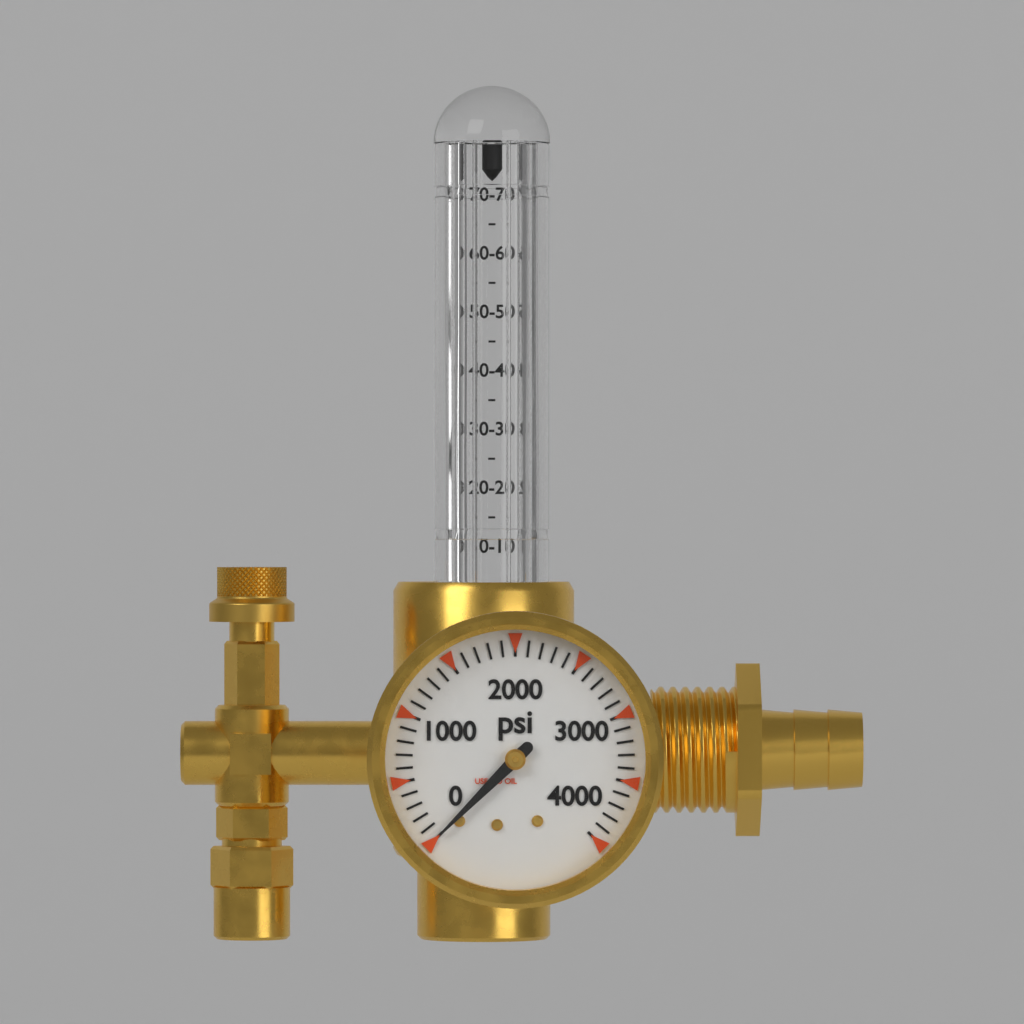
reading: 0 psi
